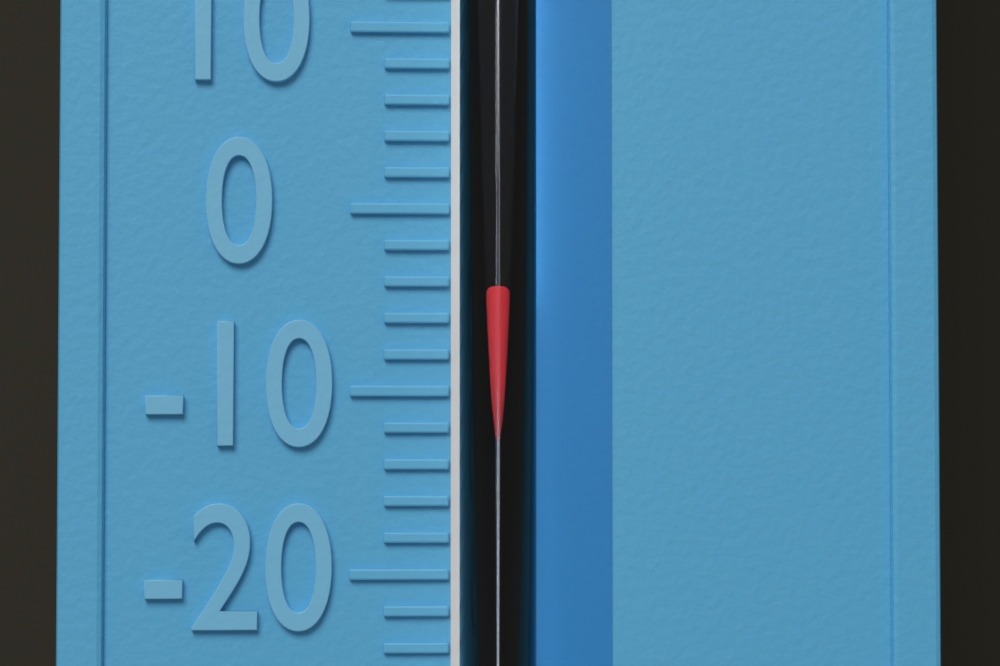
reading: -4 °F
